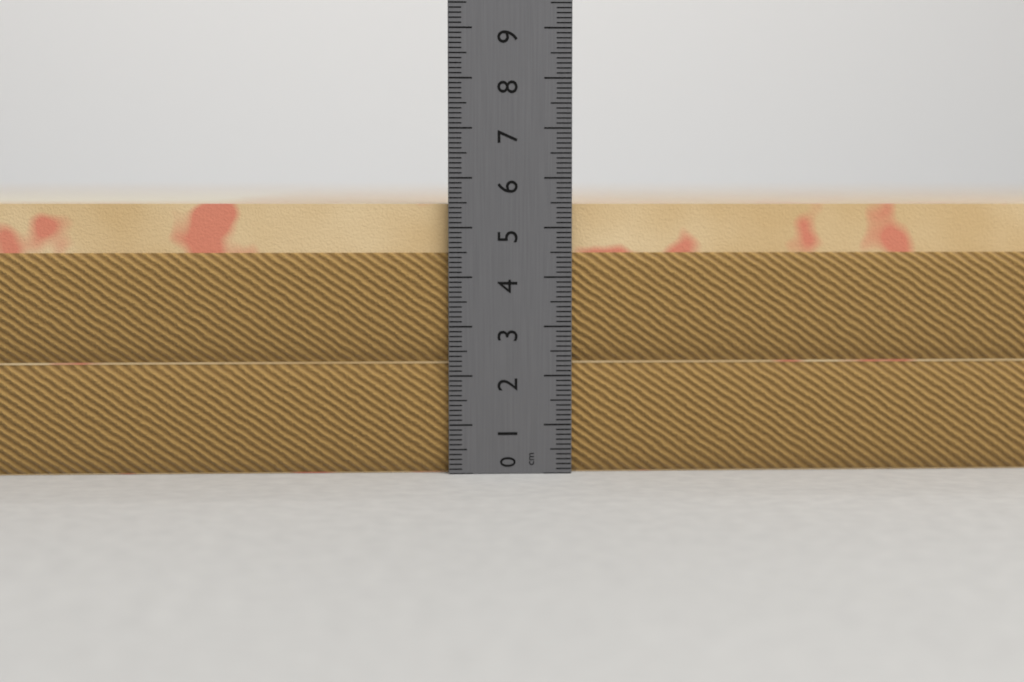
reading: 5.5 cm
